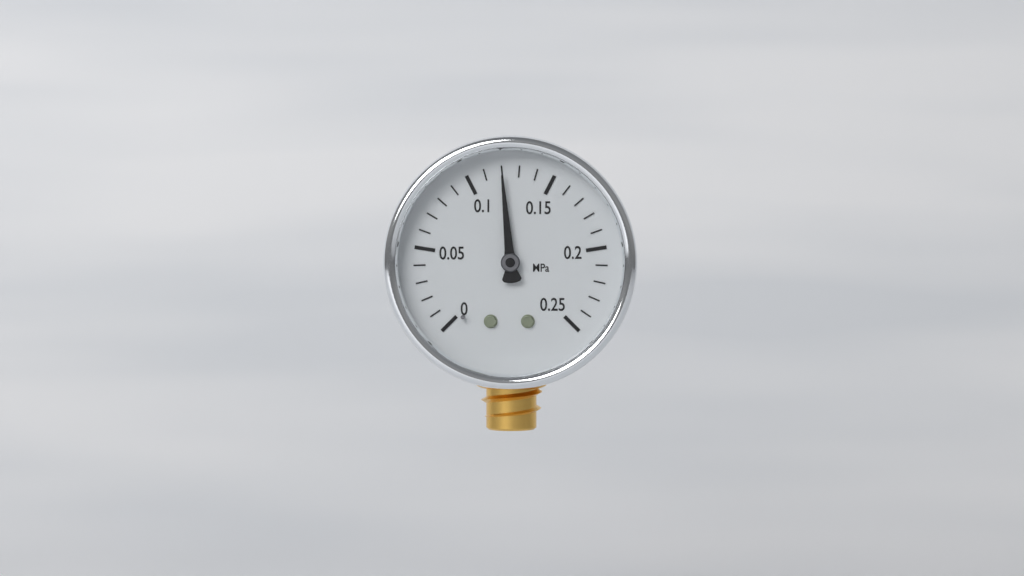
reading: 0.12 MPa
